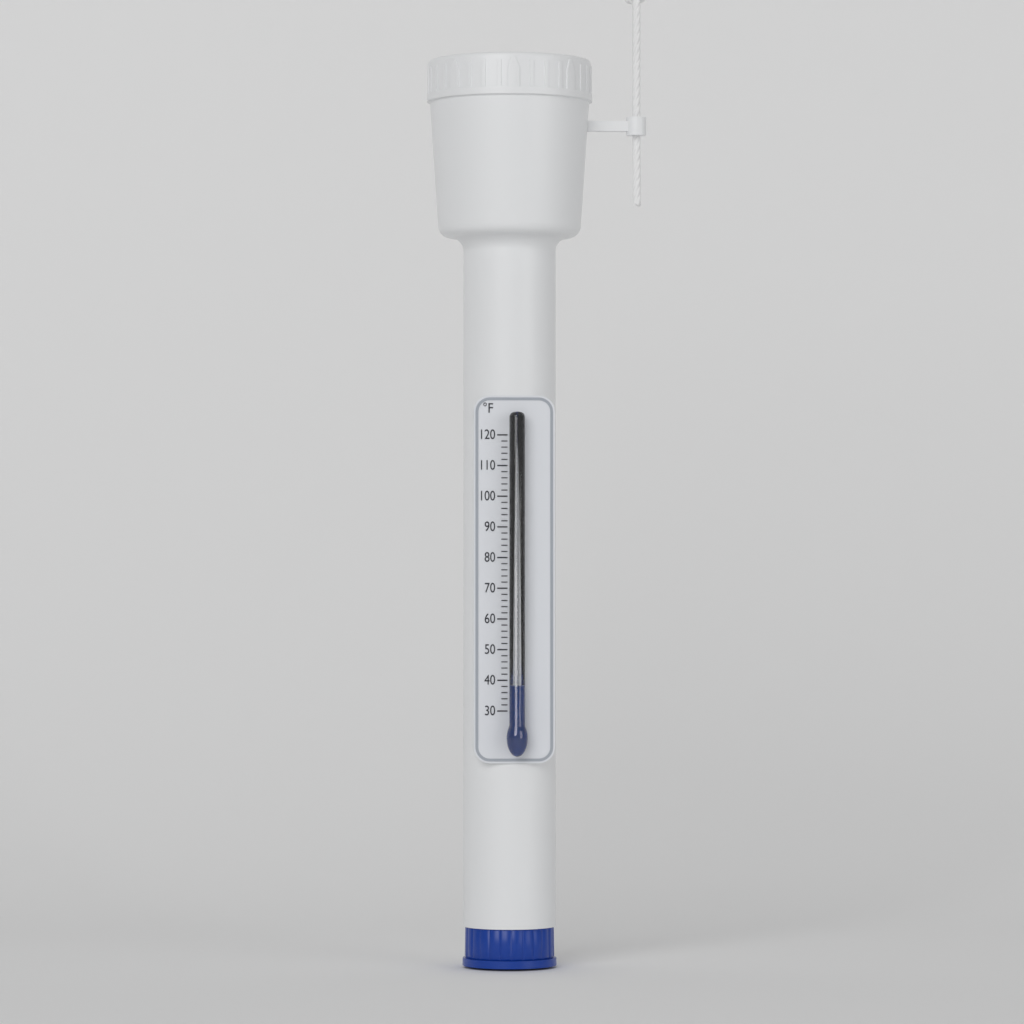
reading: 38 °F
